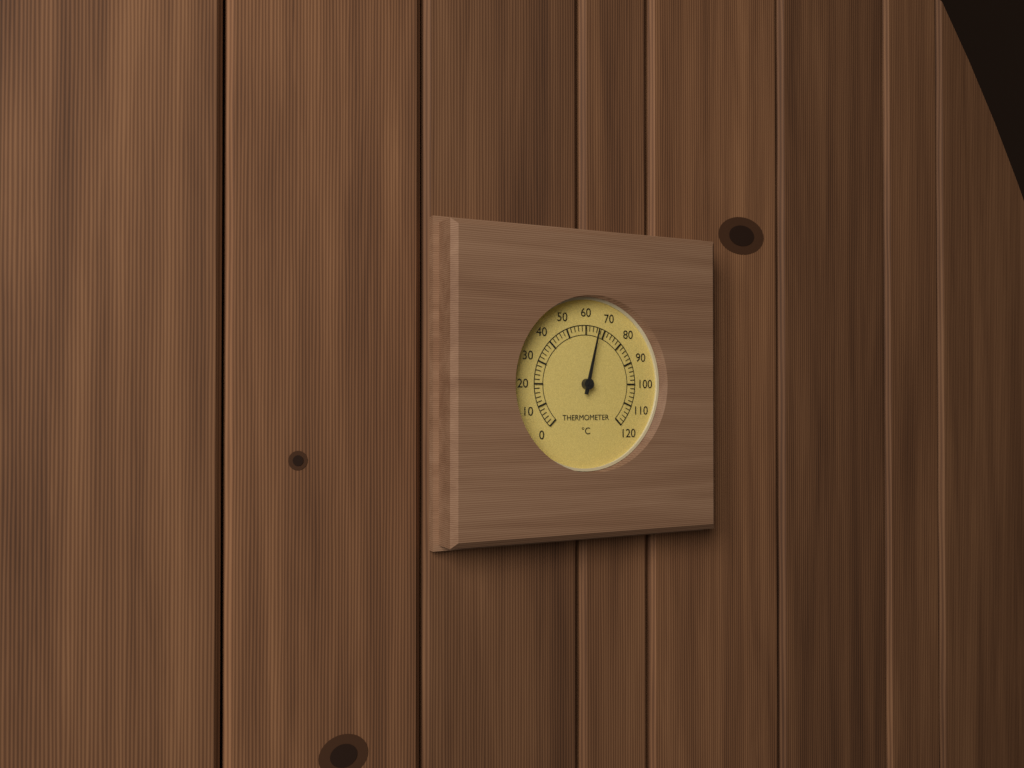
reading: 66 °C
